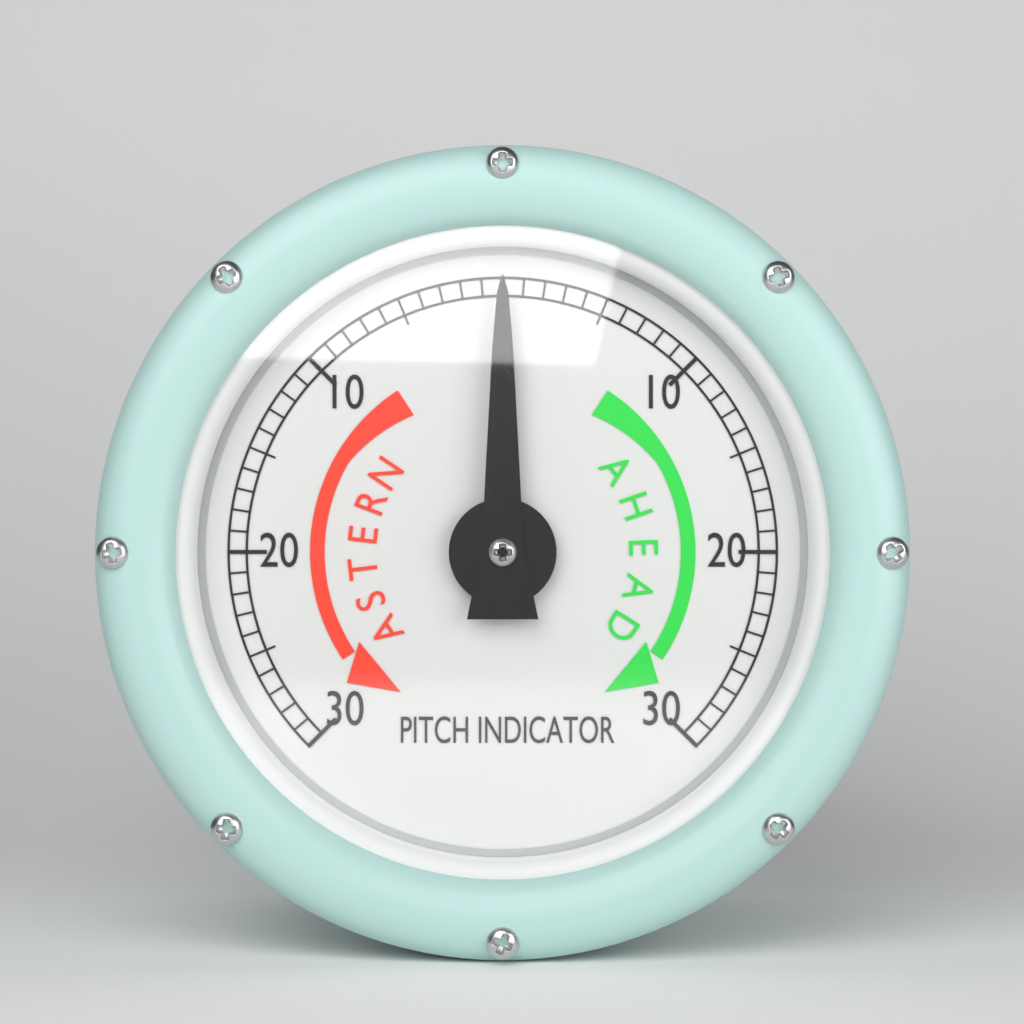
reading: 0 (no unit)
